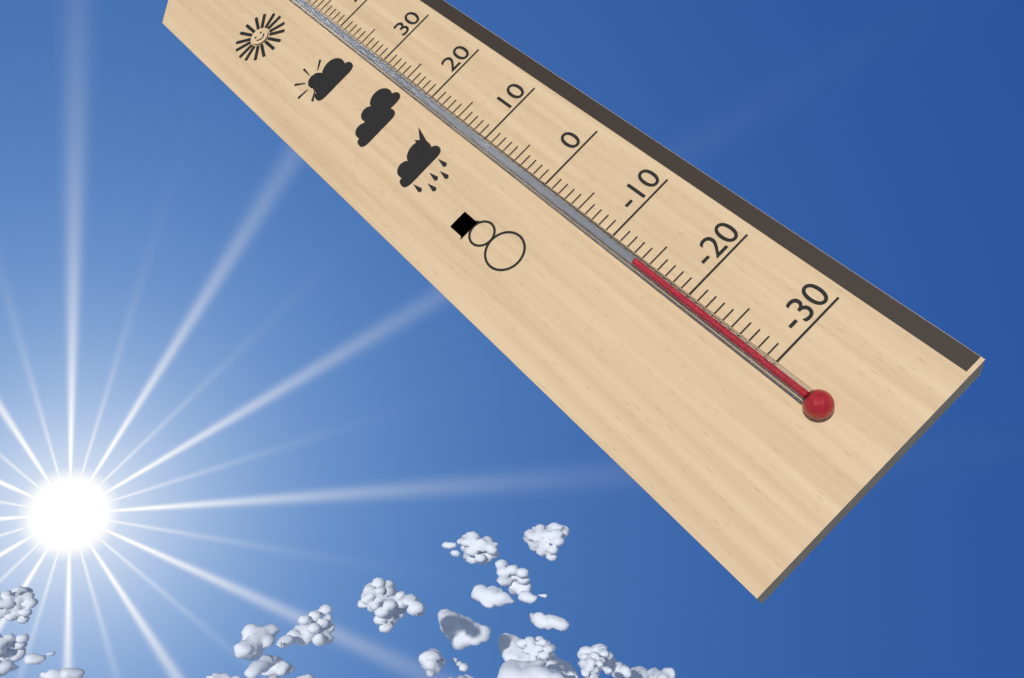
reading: -14 °C
